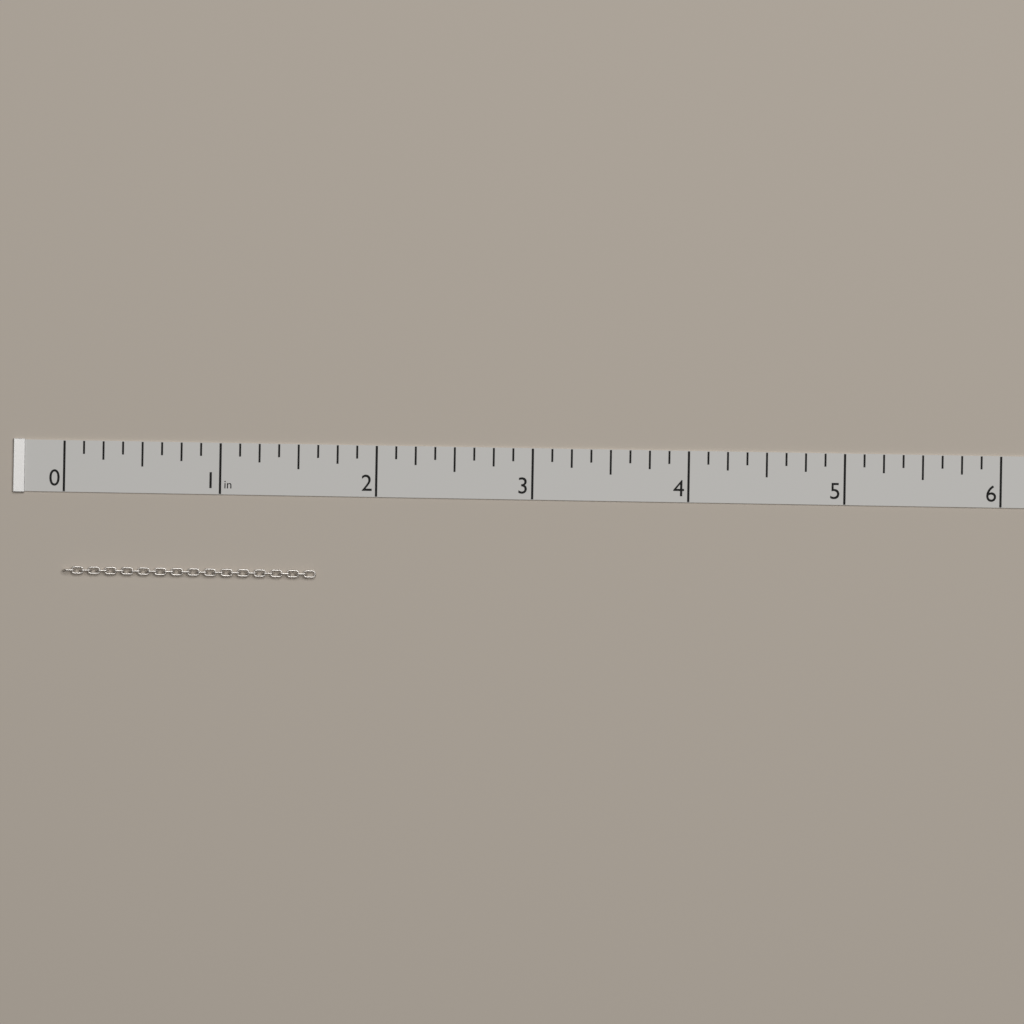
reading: 1.625 in
